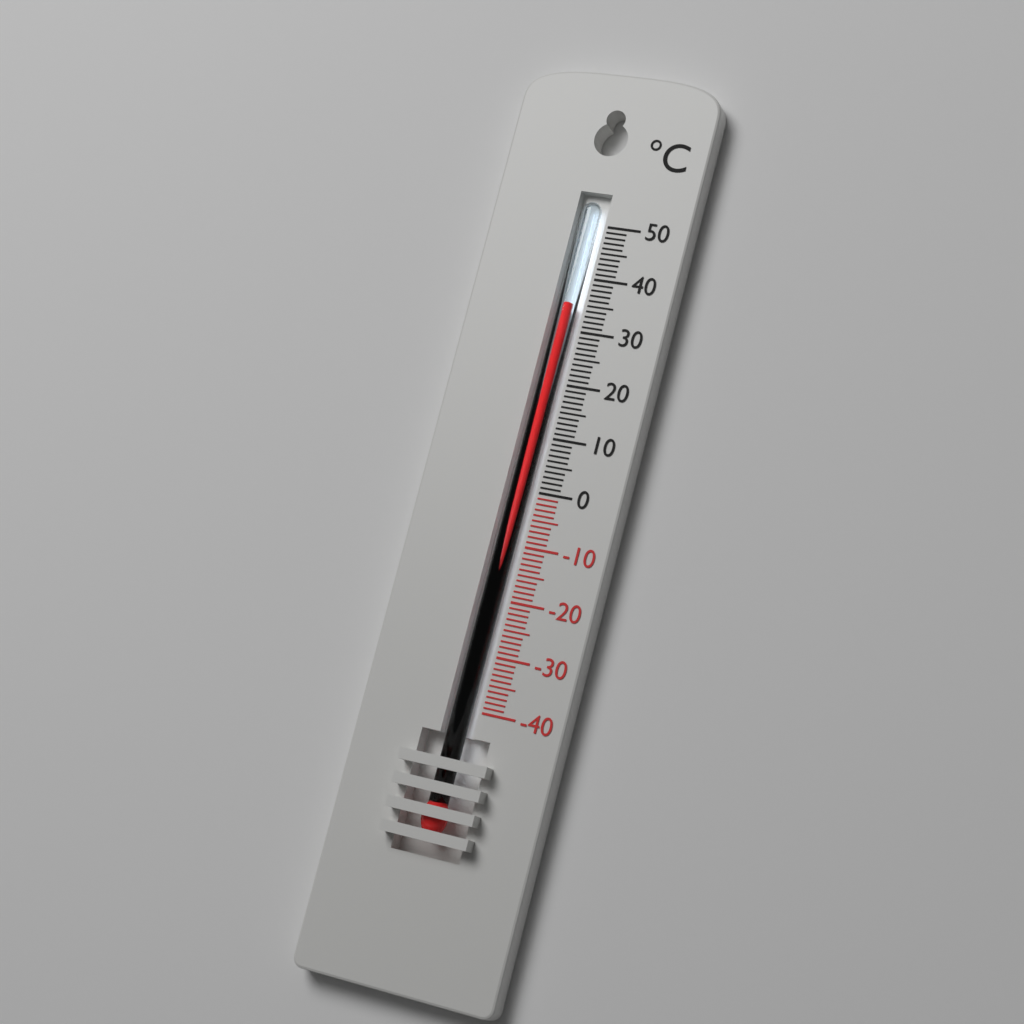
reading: 35 °C
